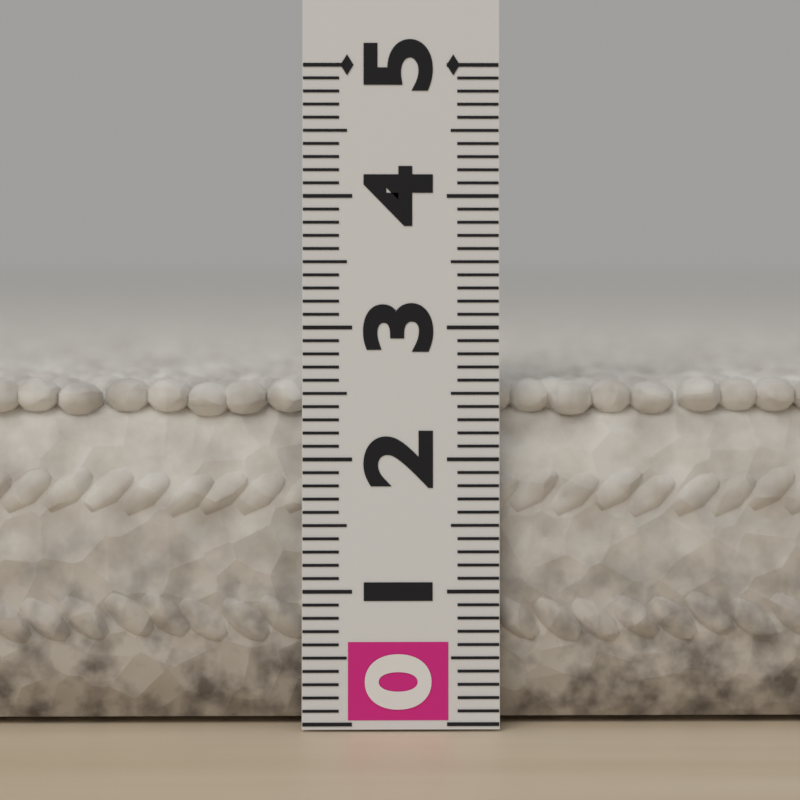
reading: 2.6 (no unit)
